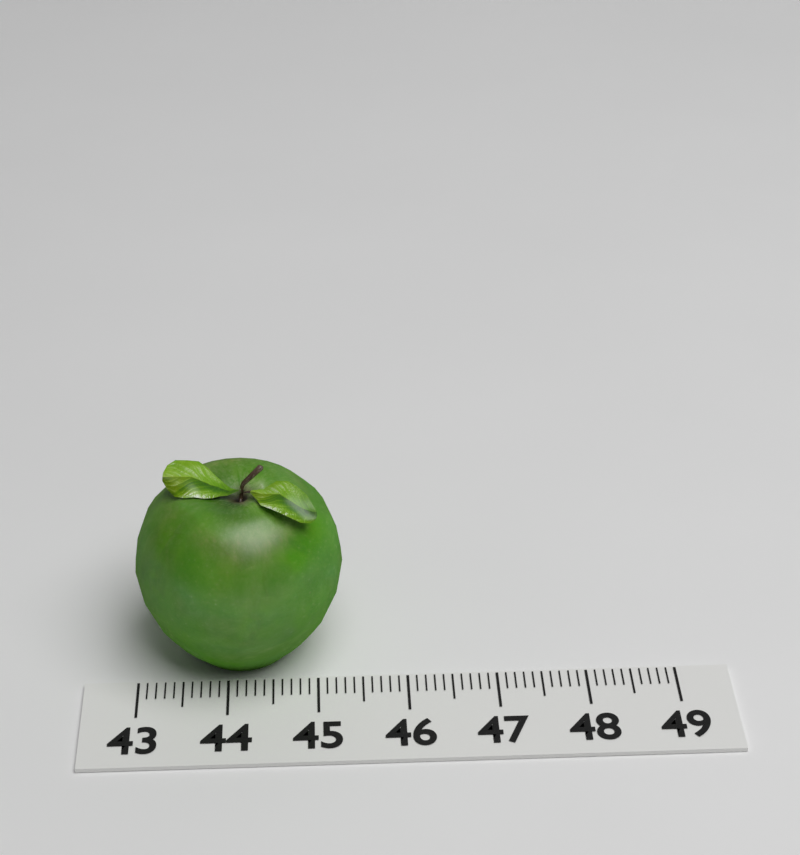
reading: 45.3 (no unit)
